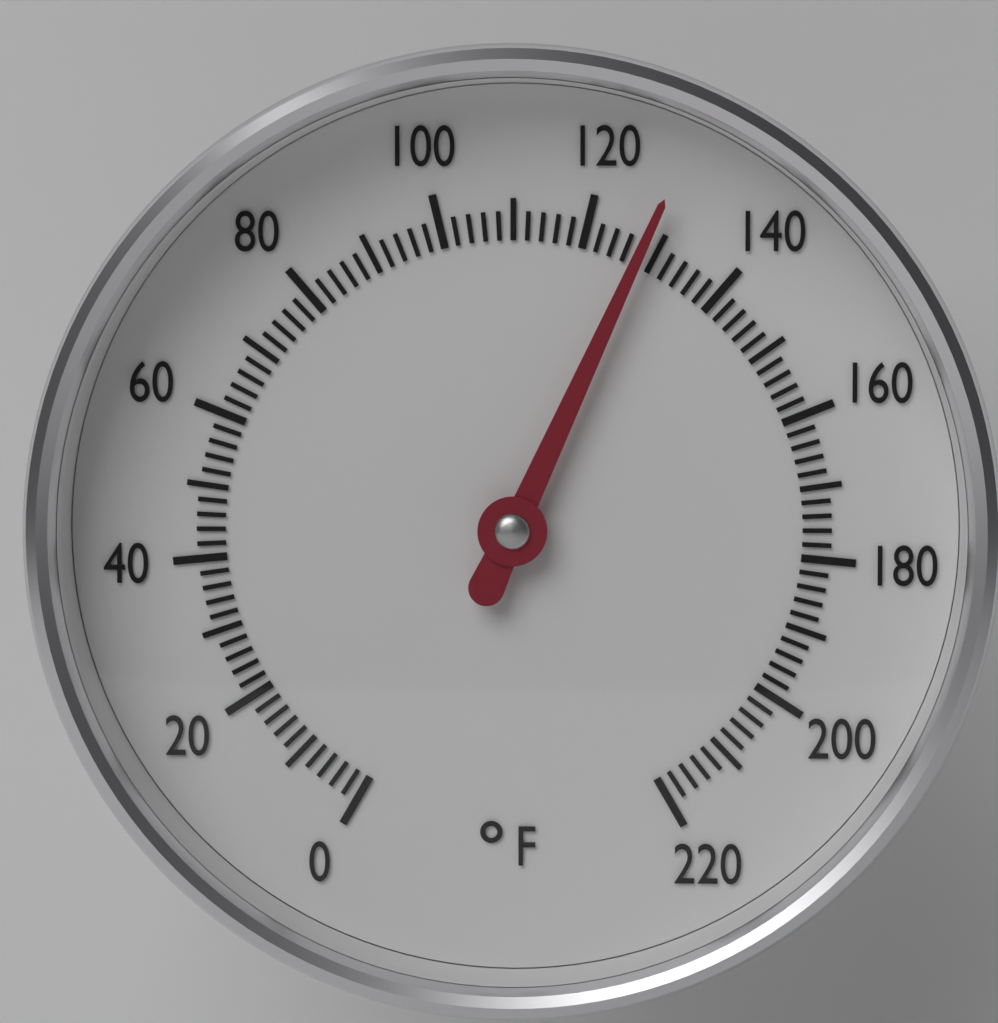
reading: 128 °F
